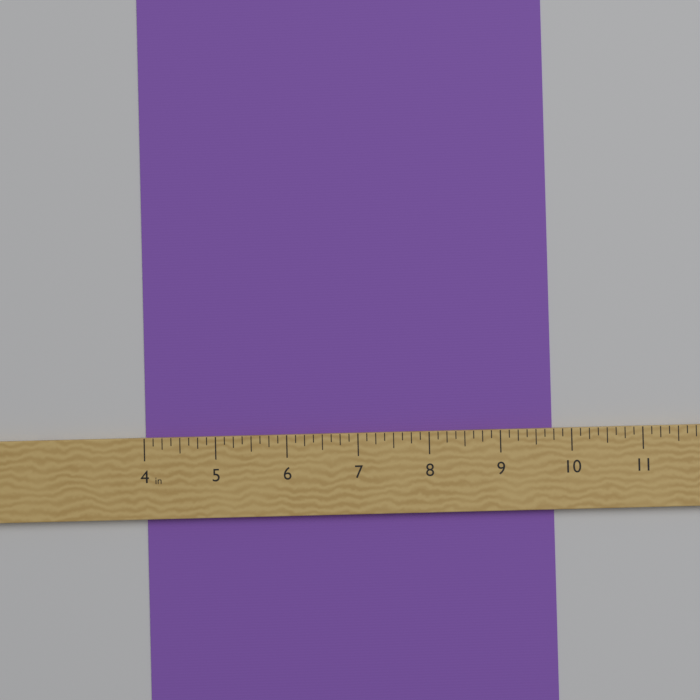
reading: 9.750 in
